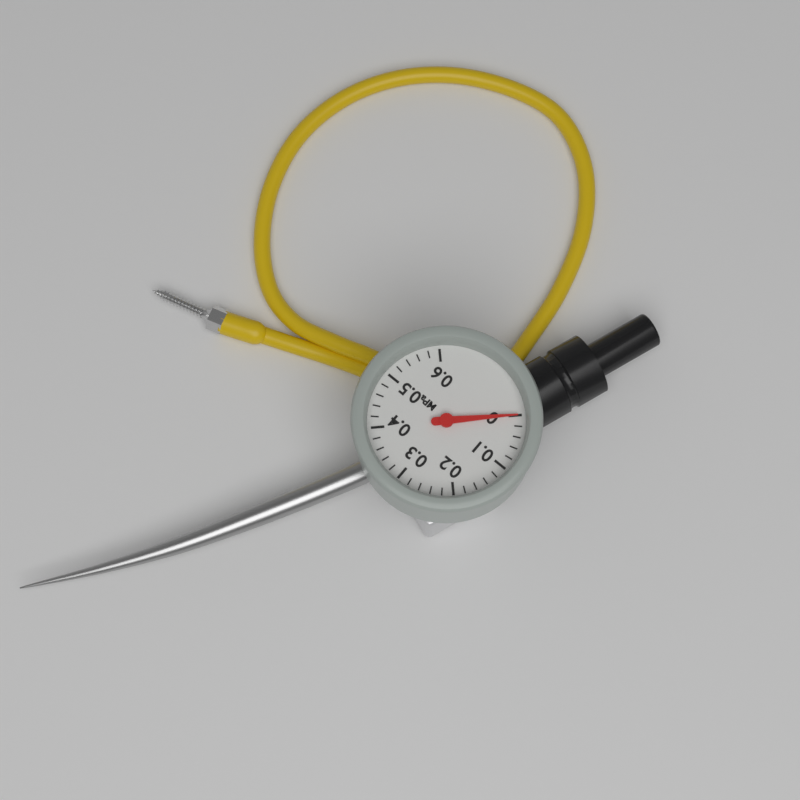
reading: 0.00 MPa
